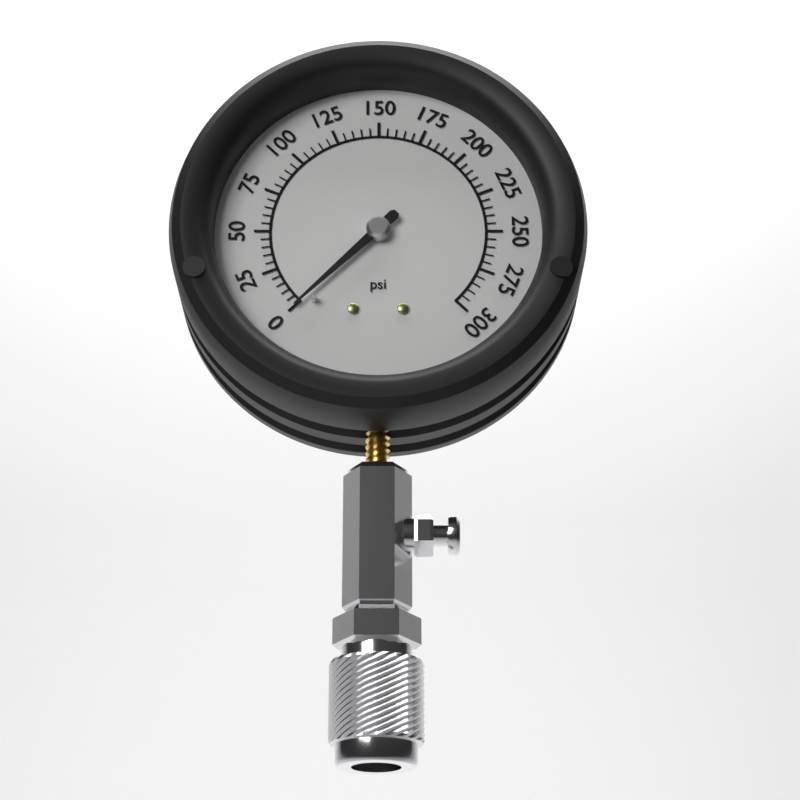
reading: 0 psi
